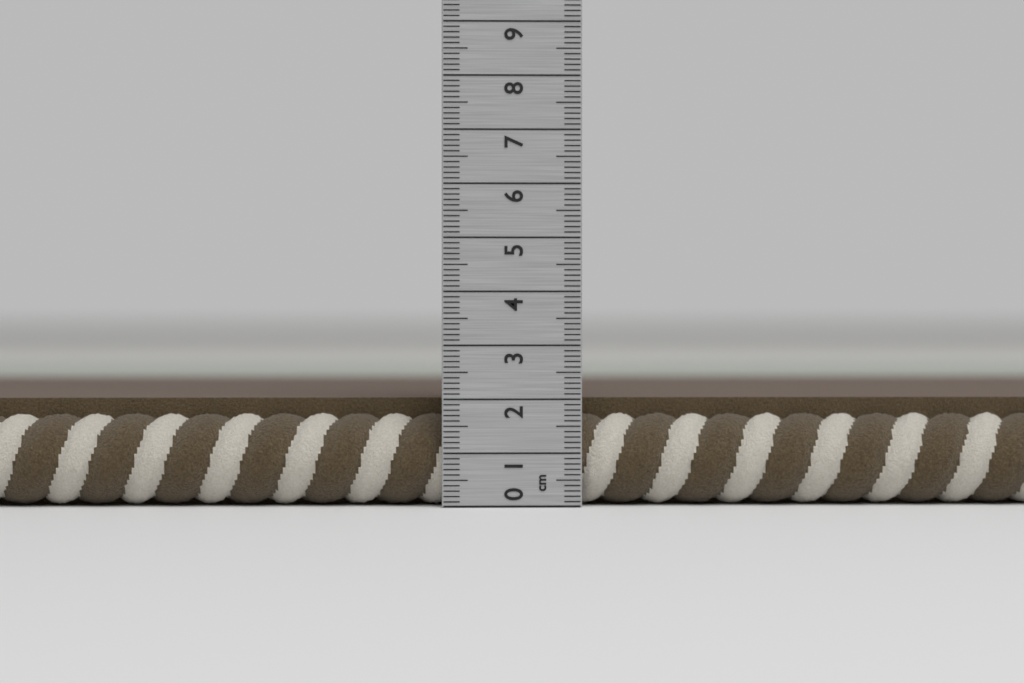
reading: 2.0 cm
